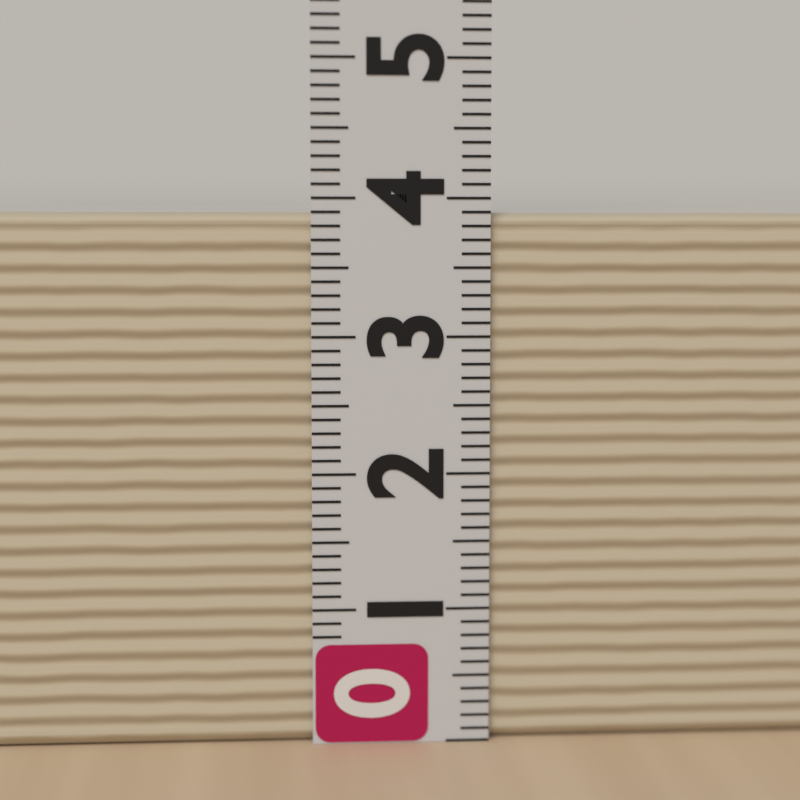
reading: 3.9 (no unit)
